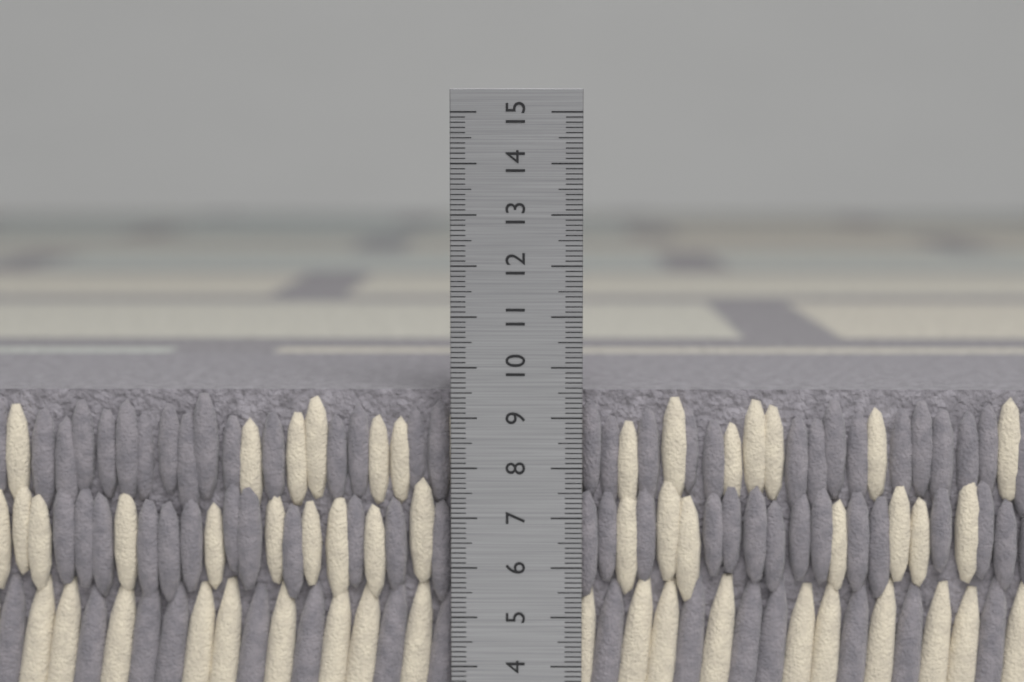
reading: 9.5 cm
